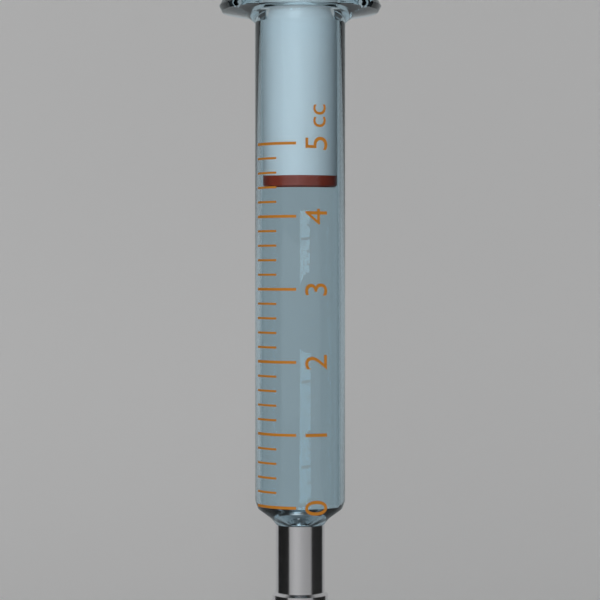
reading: 4.4 cc
